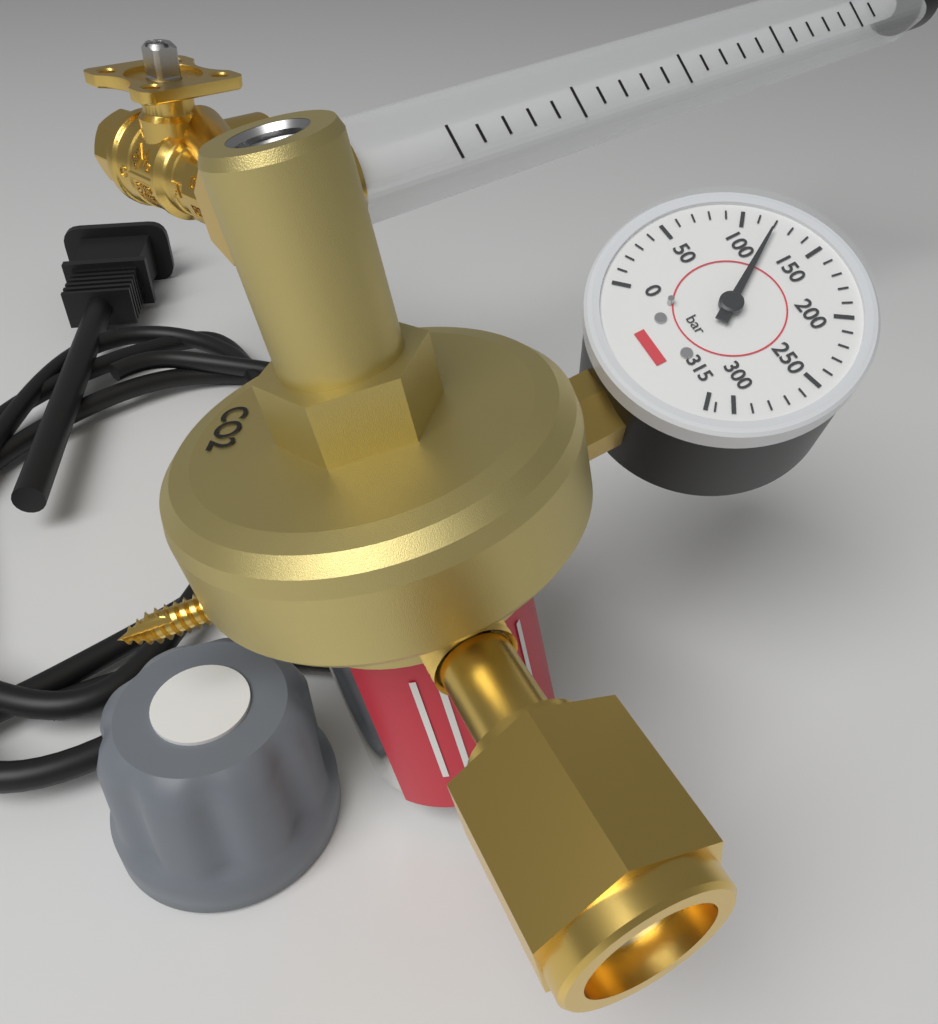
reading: 120 bar
